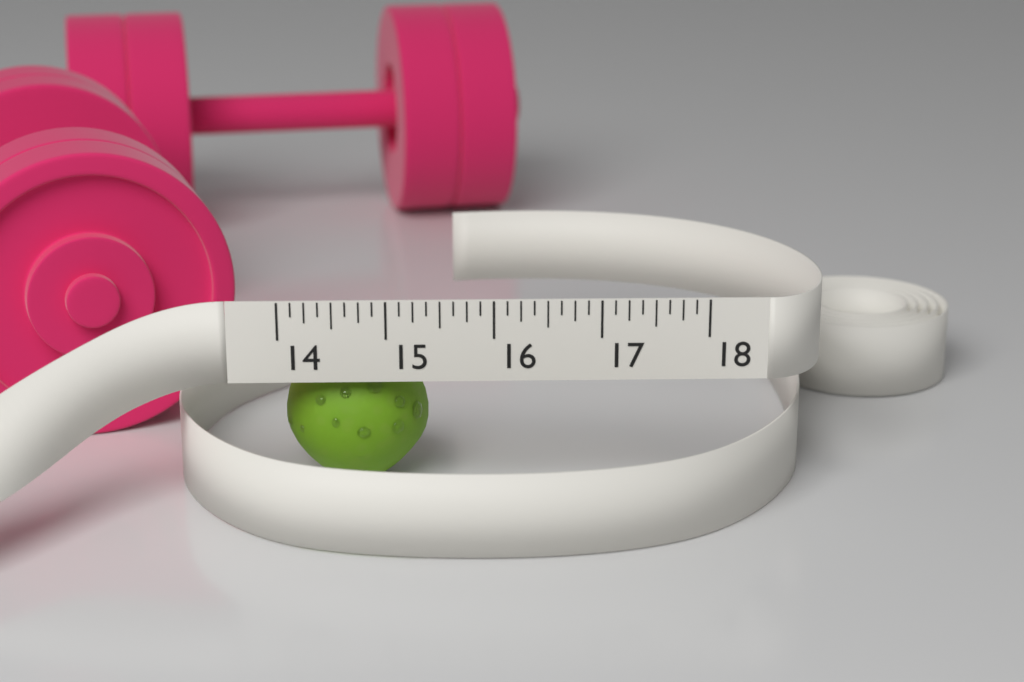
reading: 15.375 (no unit)
